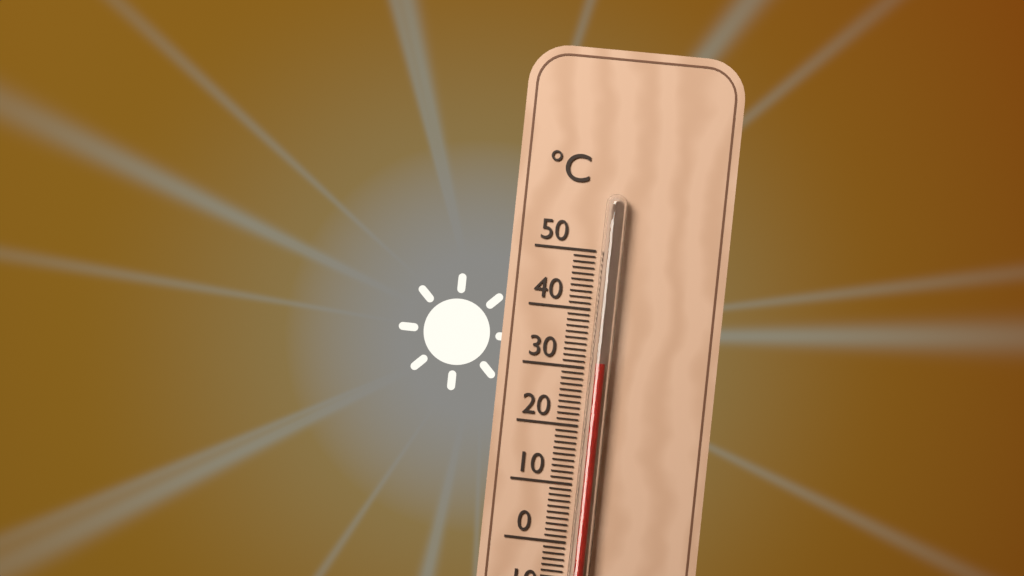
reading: 31 °C
